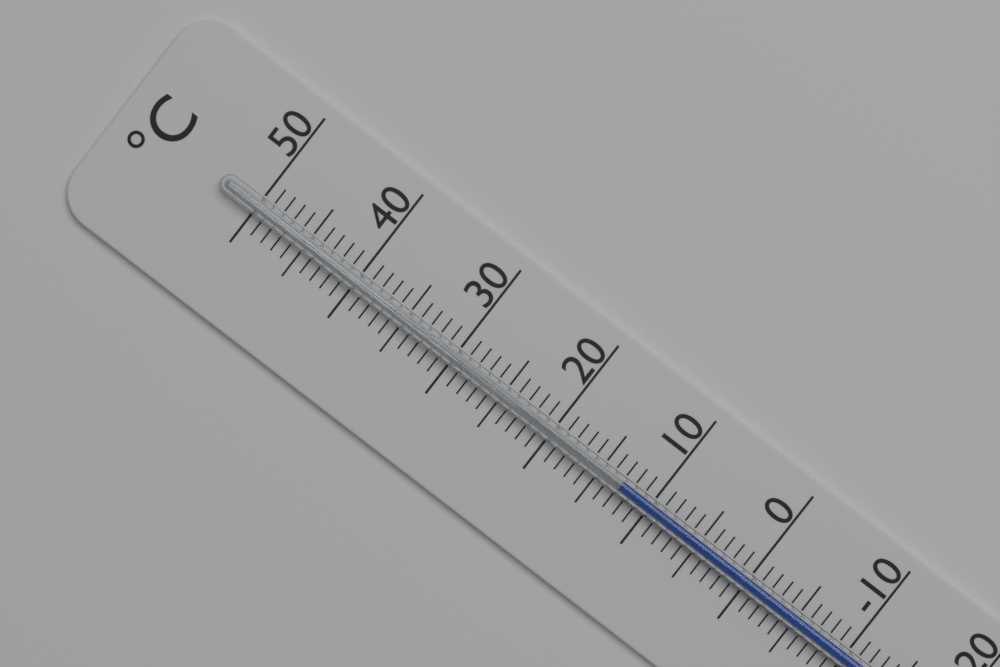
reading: 13 °C
